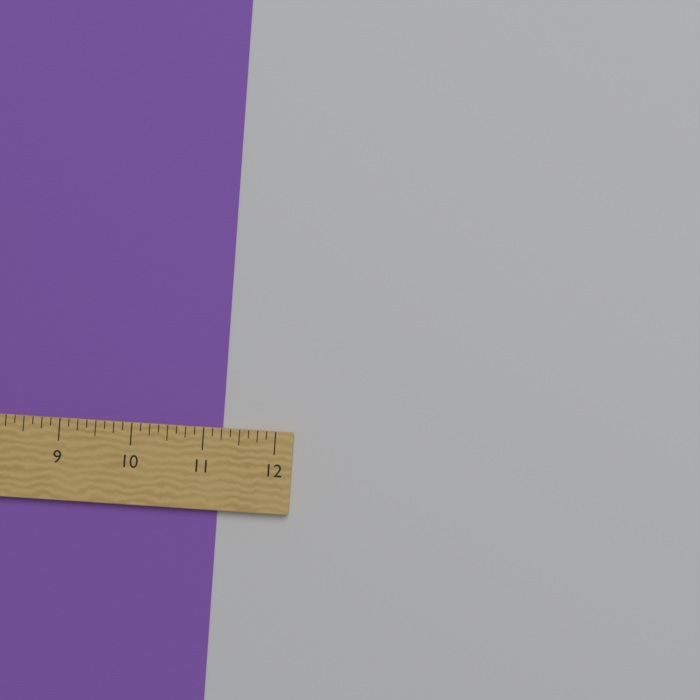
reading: 11.250 in
